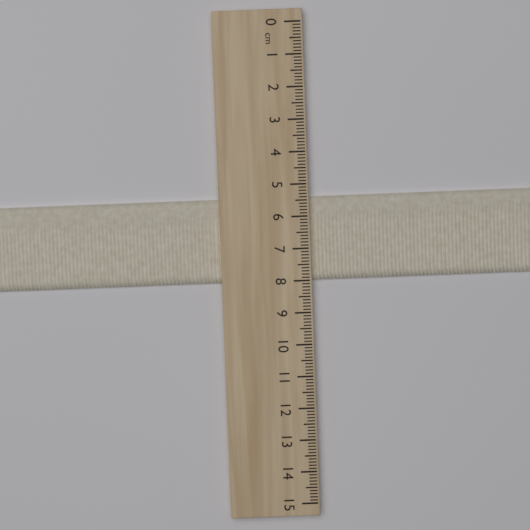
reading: 8.0 cm
